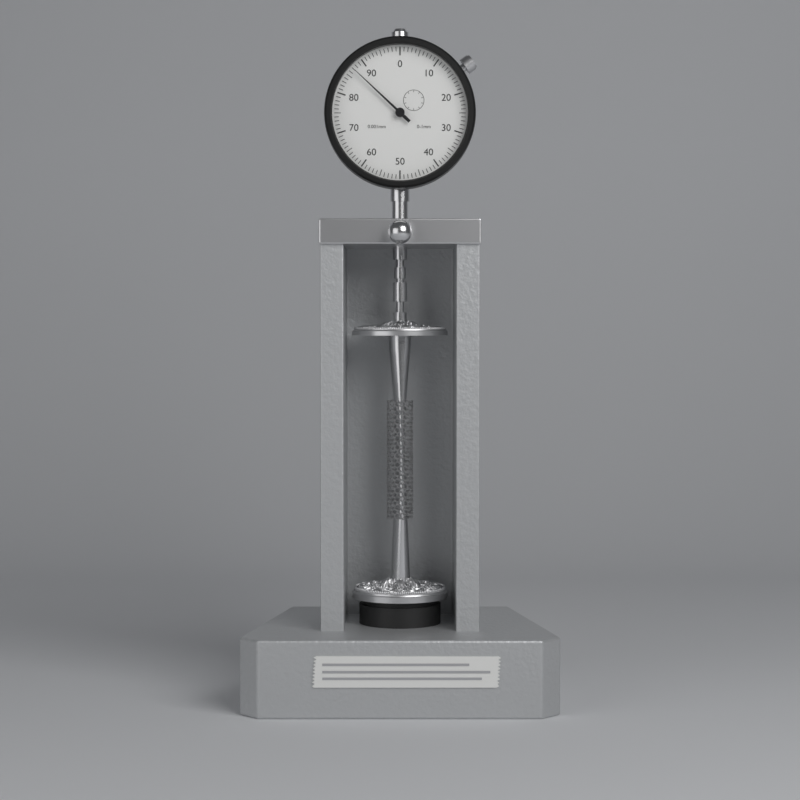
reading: 0.087 mm
